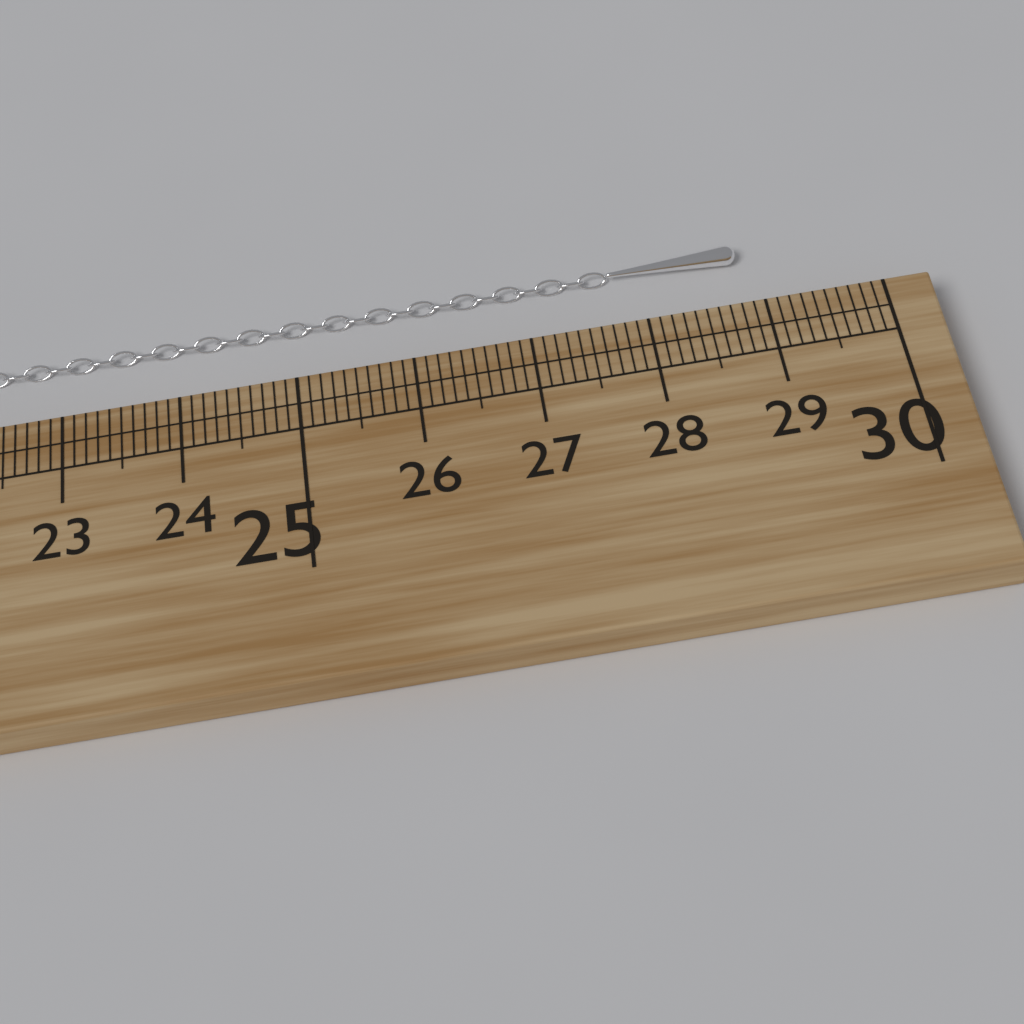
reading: 28.9 cm
